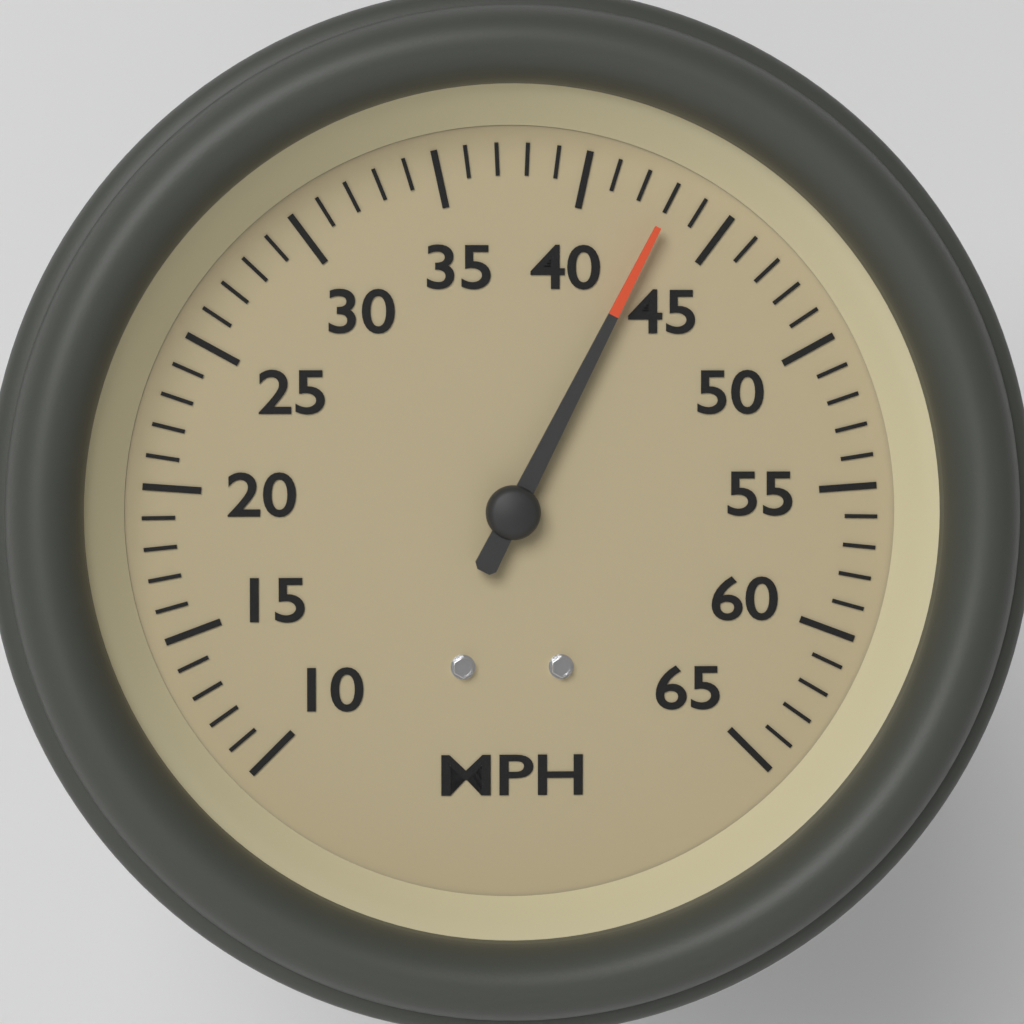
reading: 43 MPH
